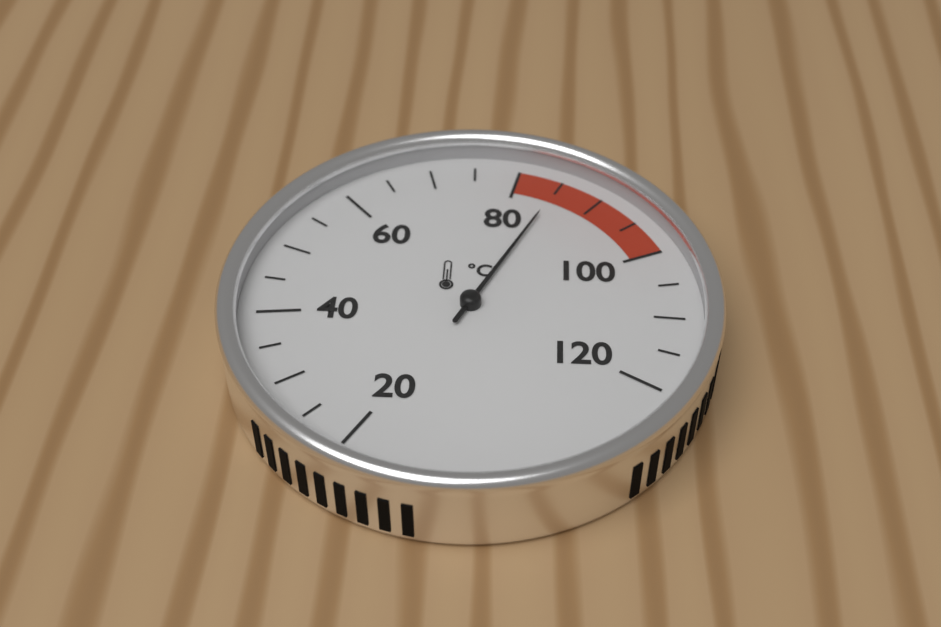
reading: 85 °C
